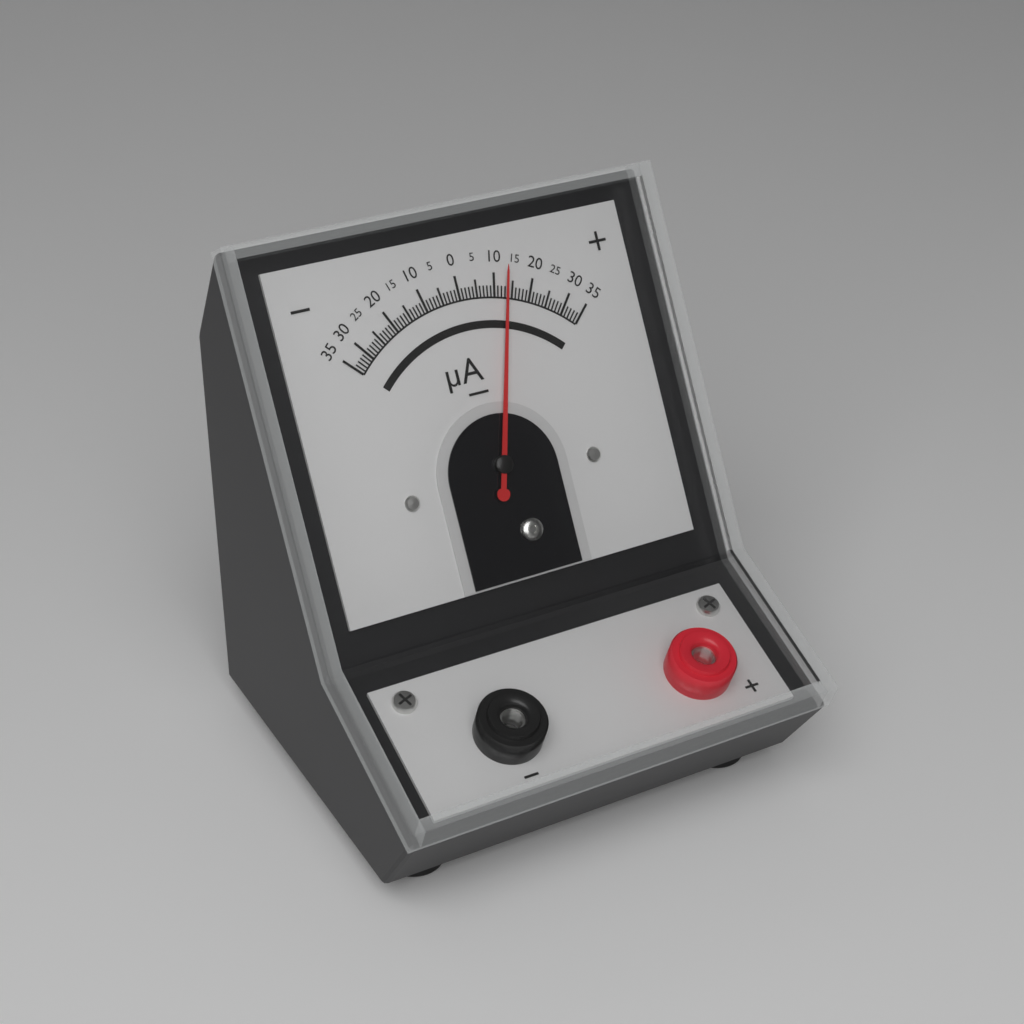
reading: 13 µA
